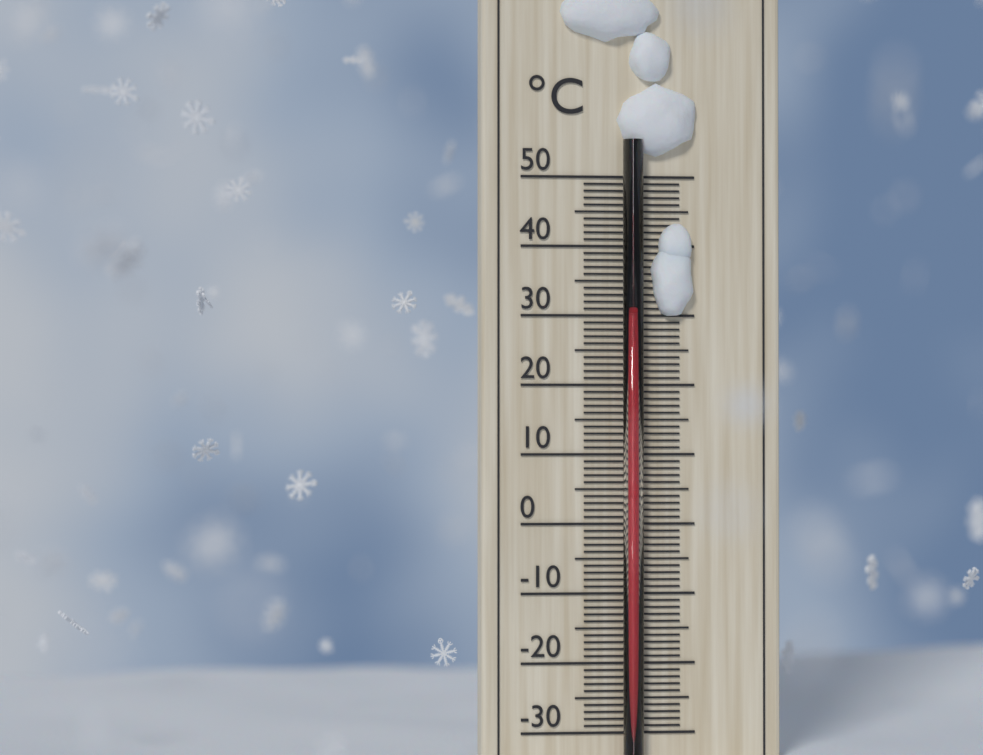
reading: 30 °C
